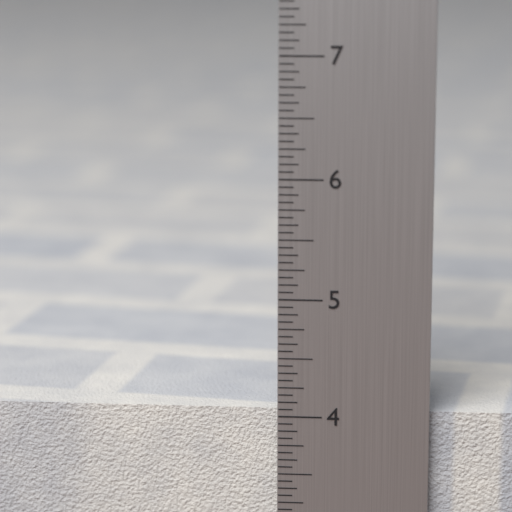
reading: 4.0625 in
